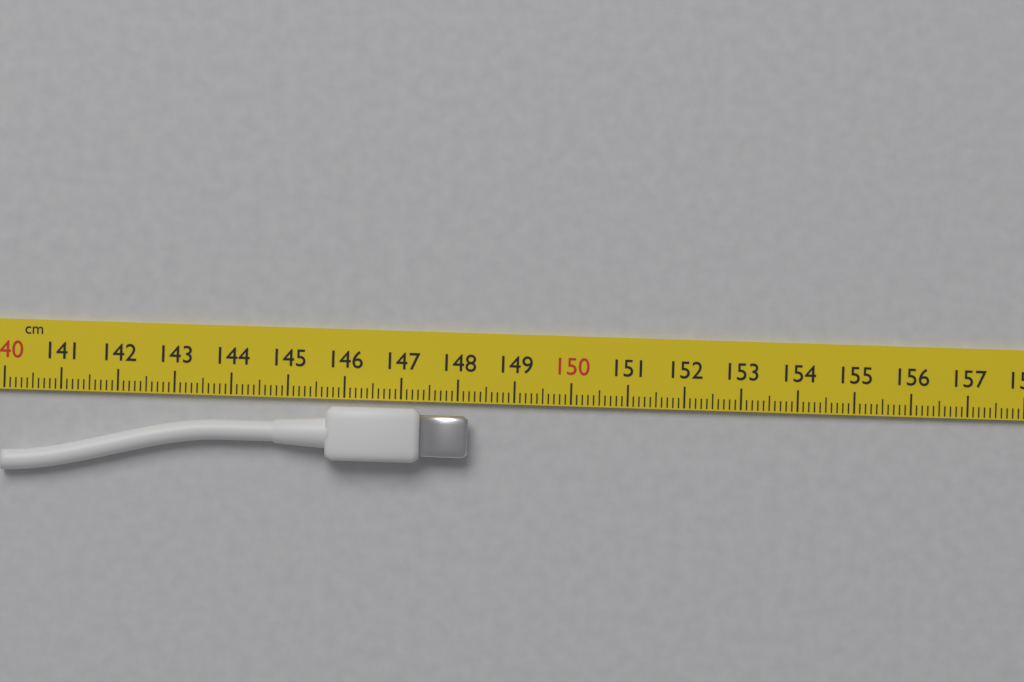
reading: 148.2 cm
